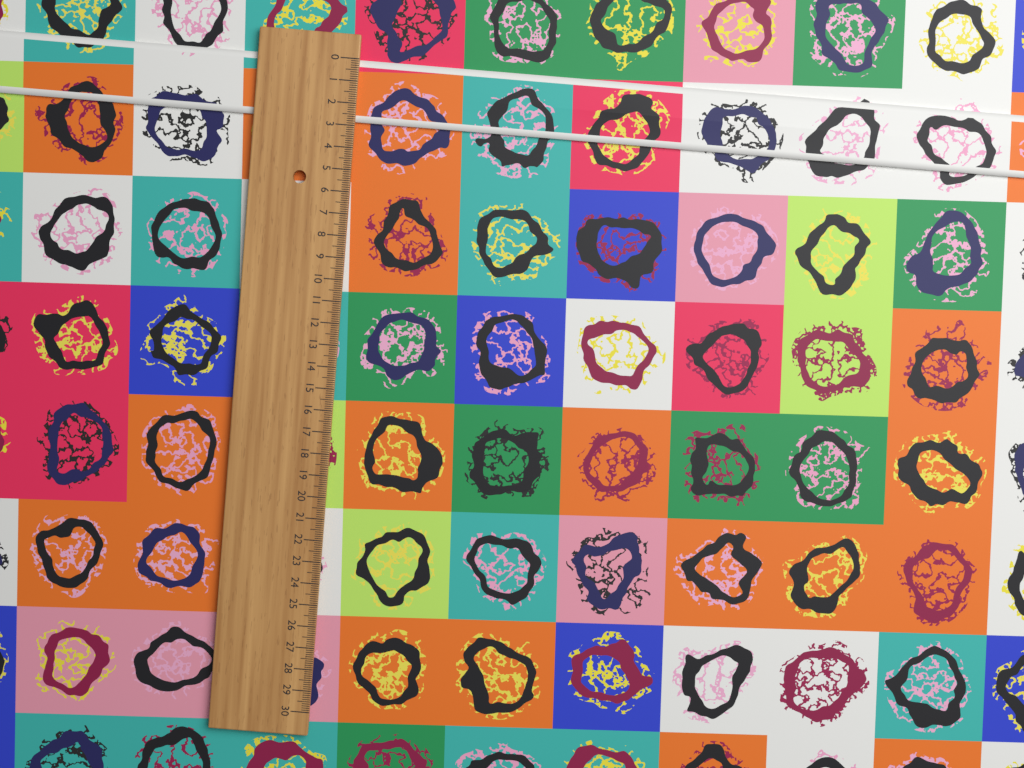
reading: 2.8 (no unit)
